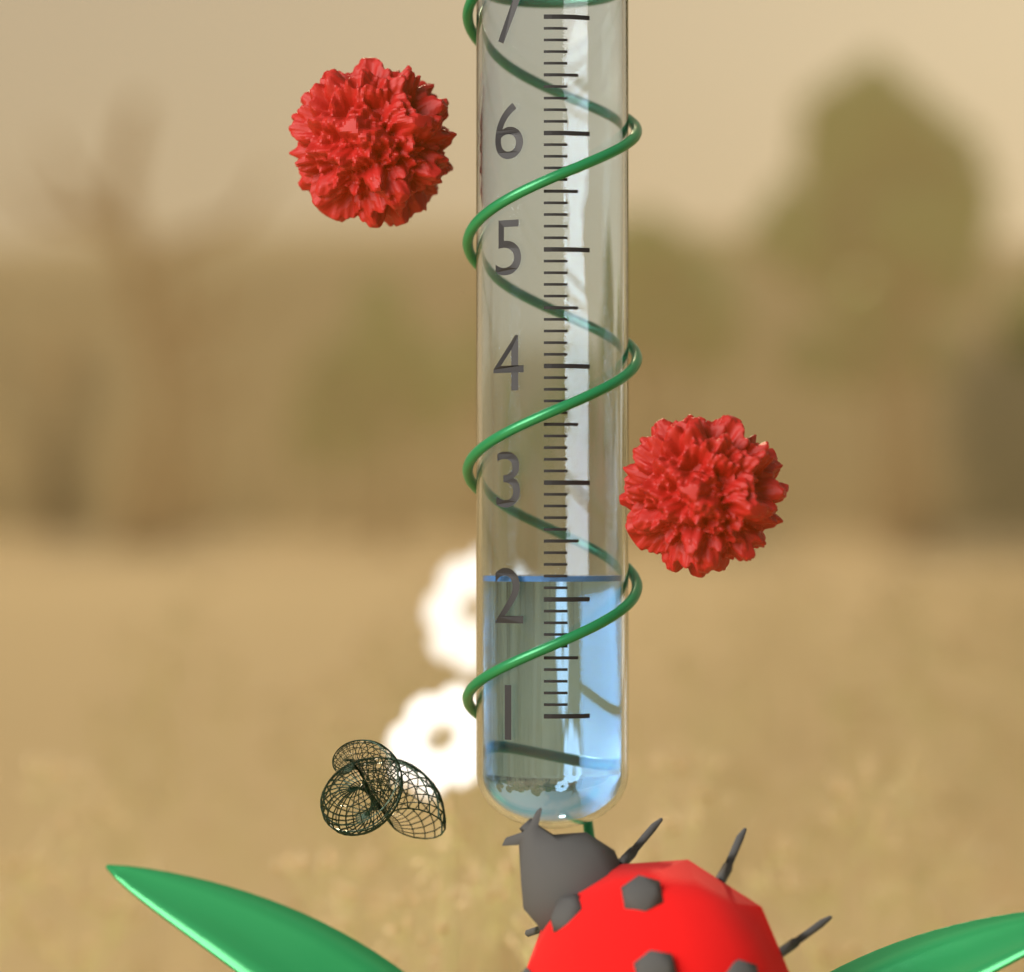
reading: 2.2 (no unit)
